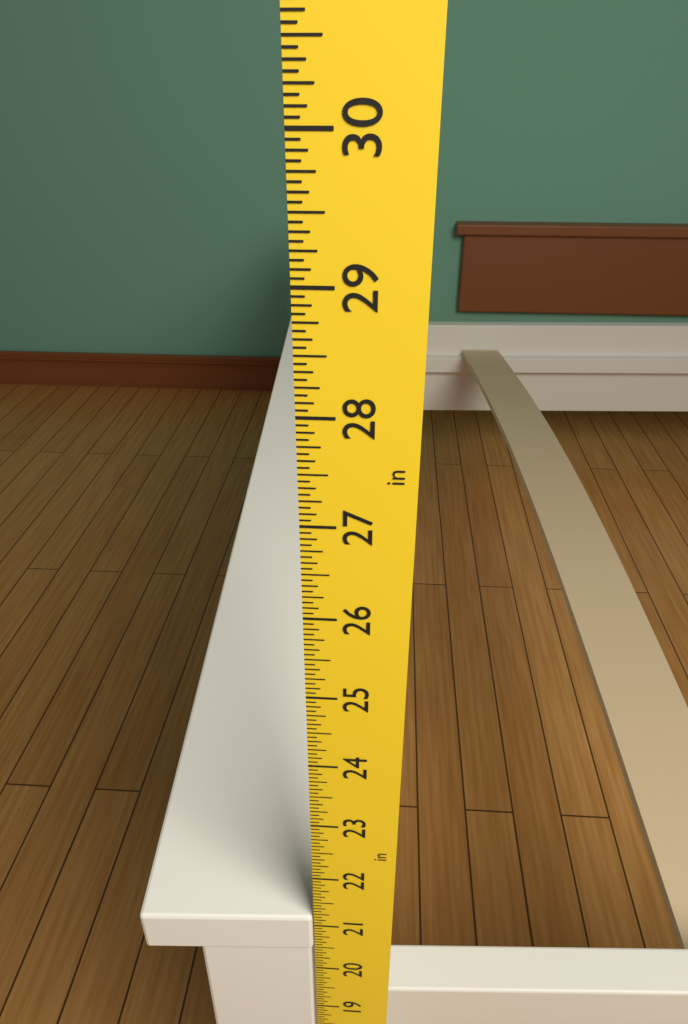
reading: 21.1875 in
